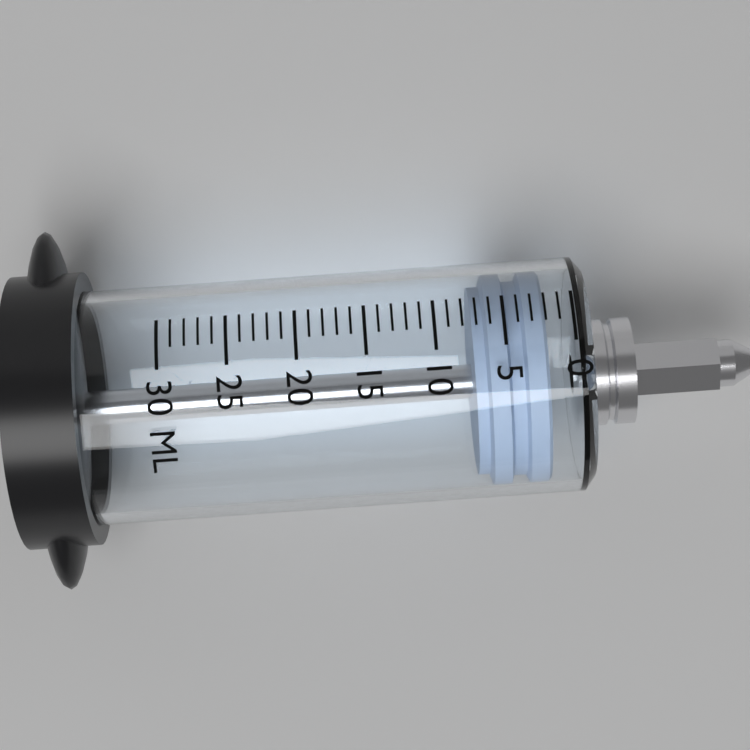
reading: 2 ml
